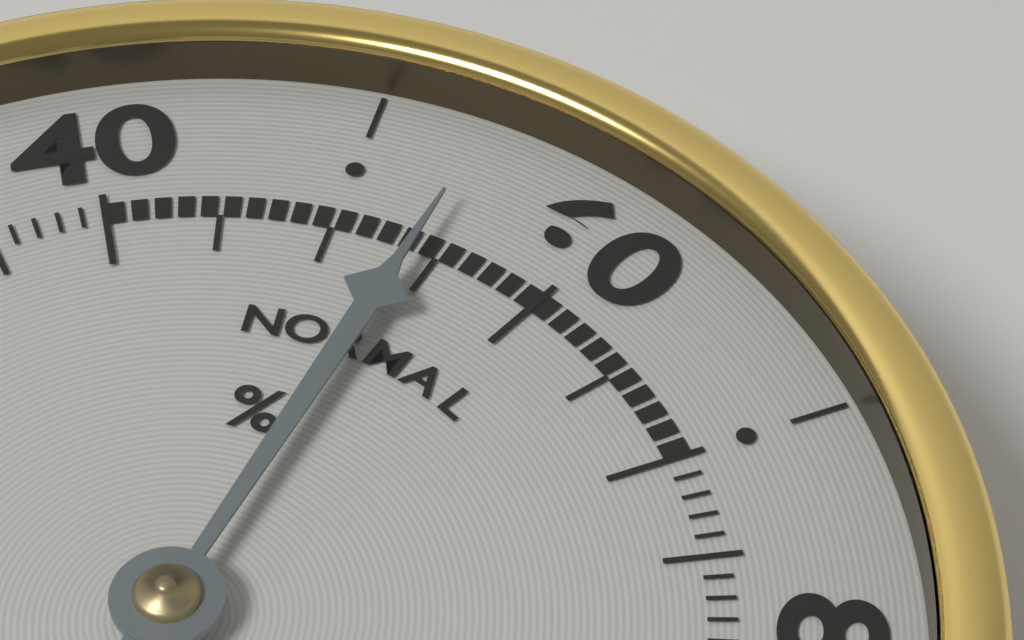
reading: 54 %
